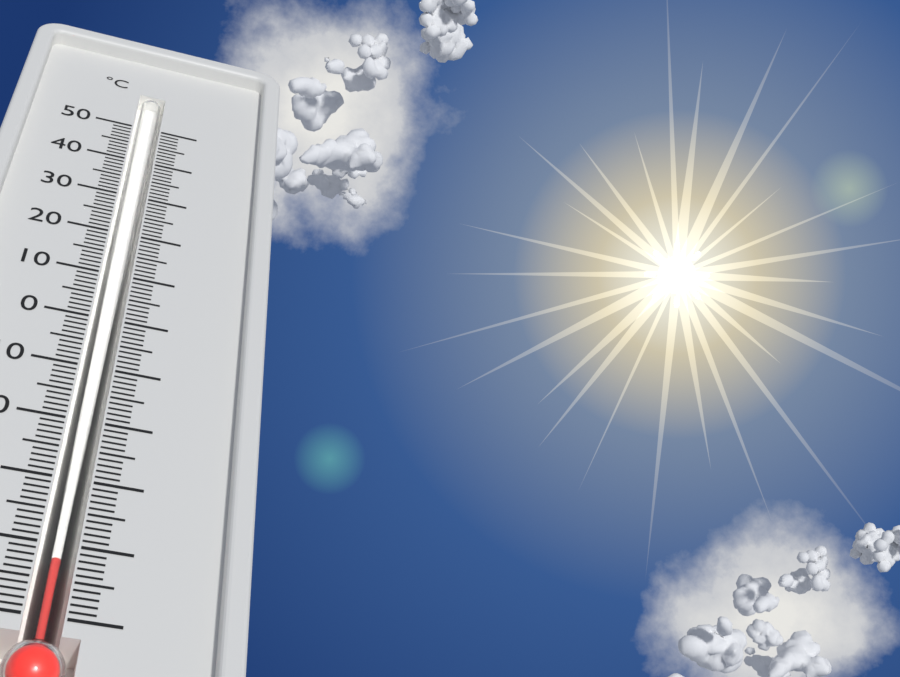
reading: -42 °C
